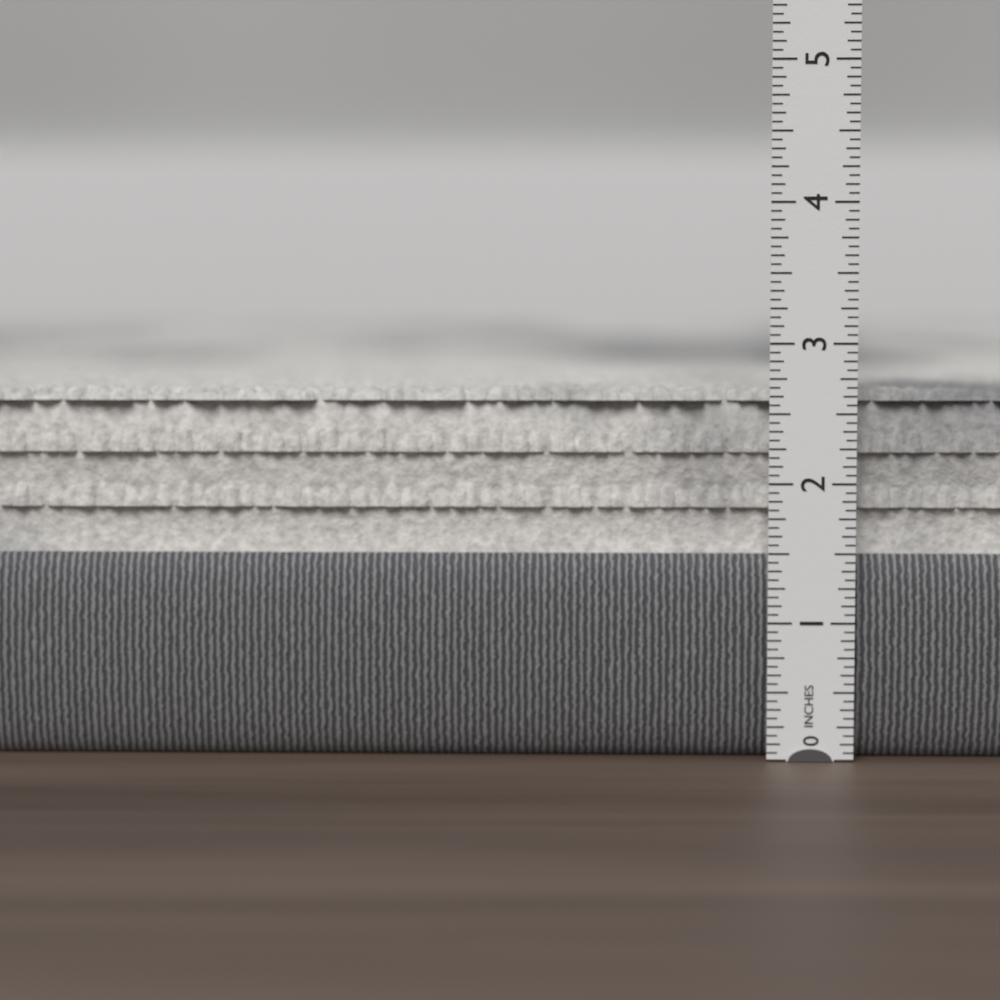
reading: 2.6875 in
